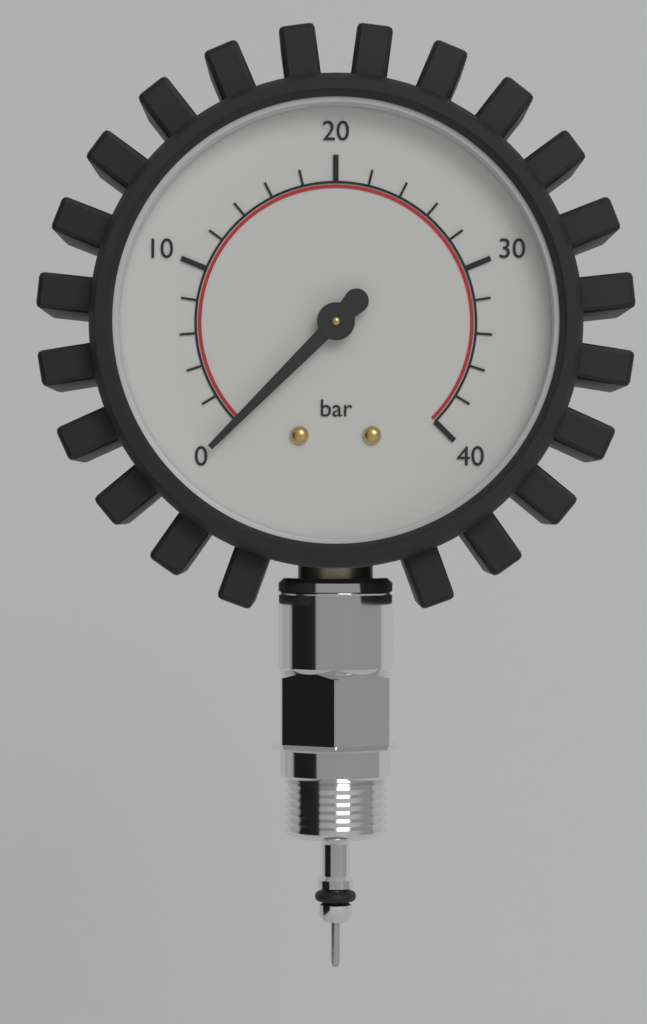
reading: 0 bar
